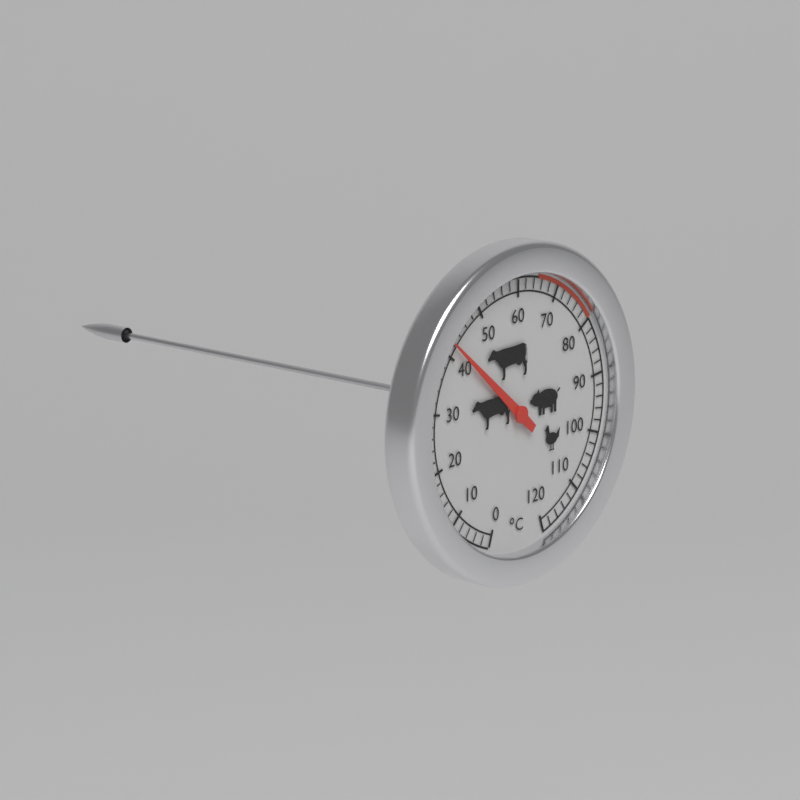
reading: 42 °C
